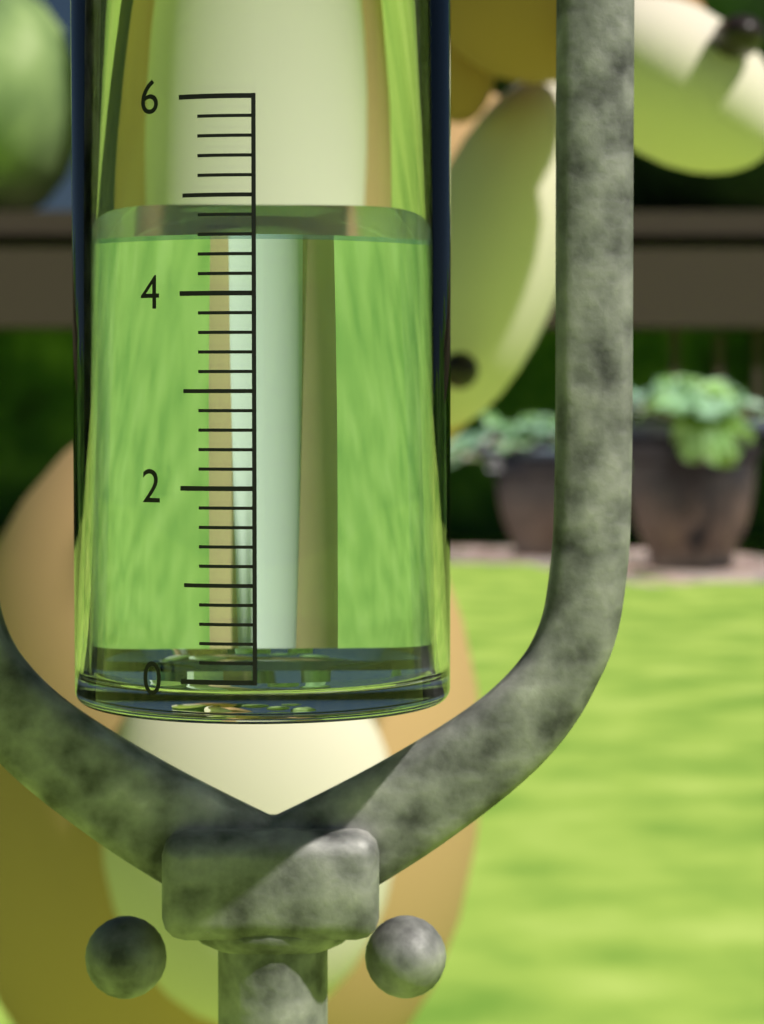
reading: 4.6 (no unit)
